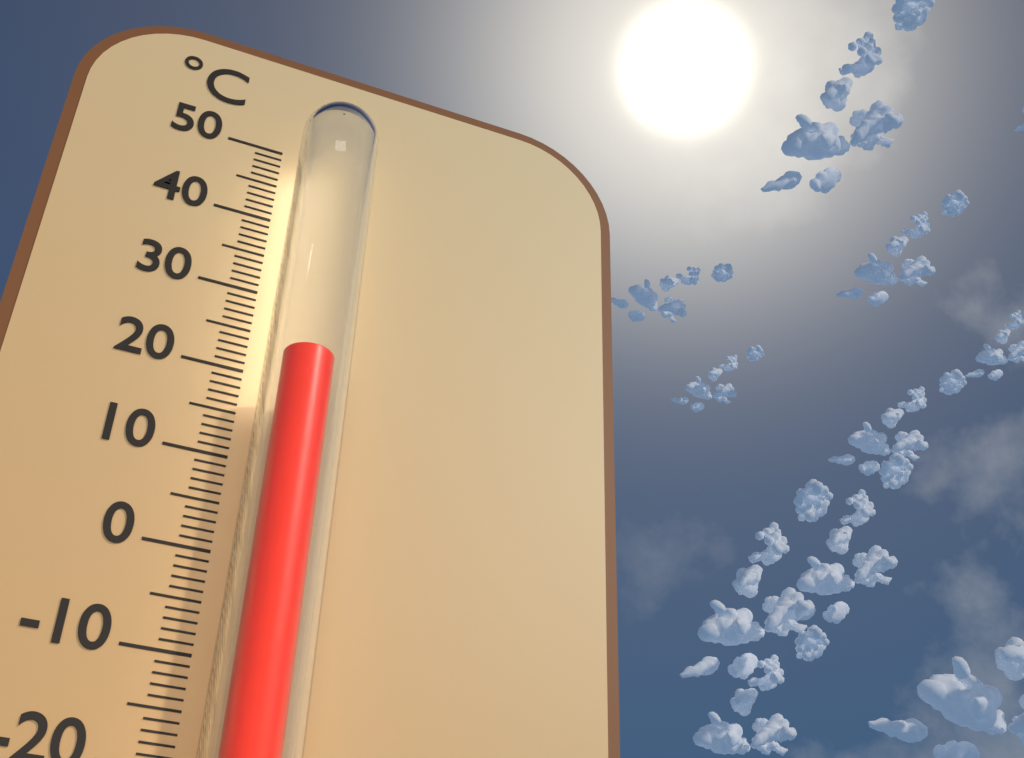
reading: 19 °C
